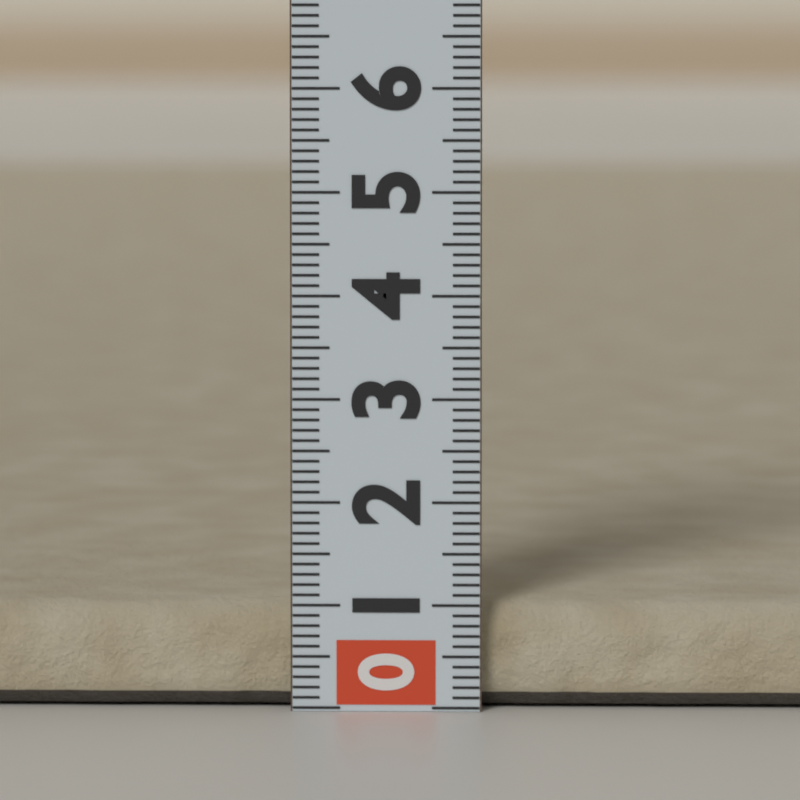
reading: 1.0 (no unit)
